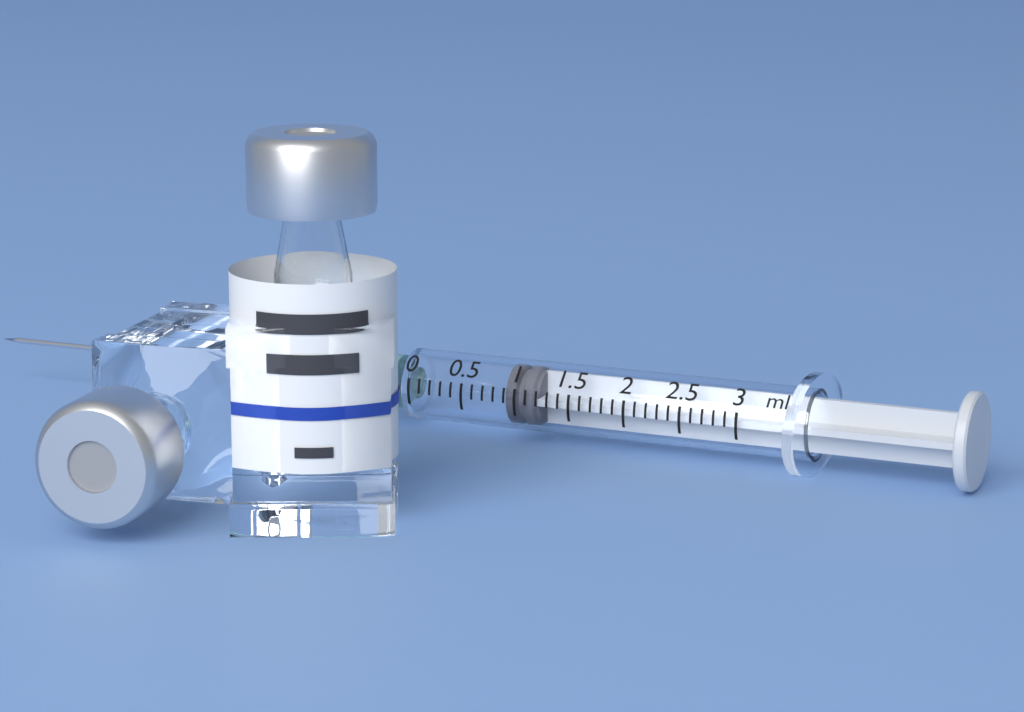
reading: 0.9 ml
